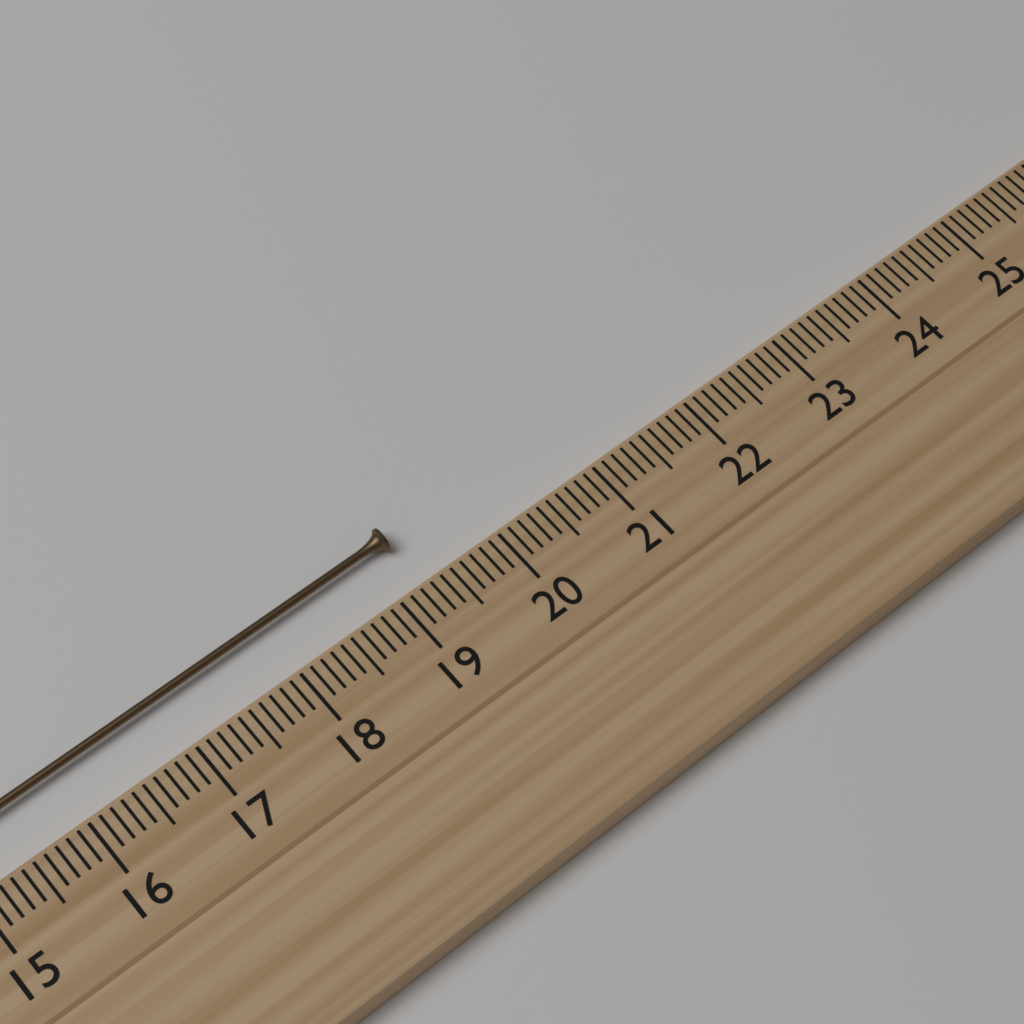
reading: 19.3 cm
